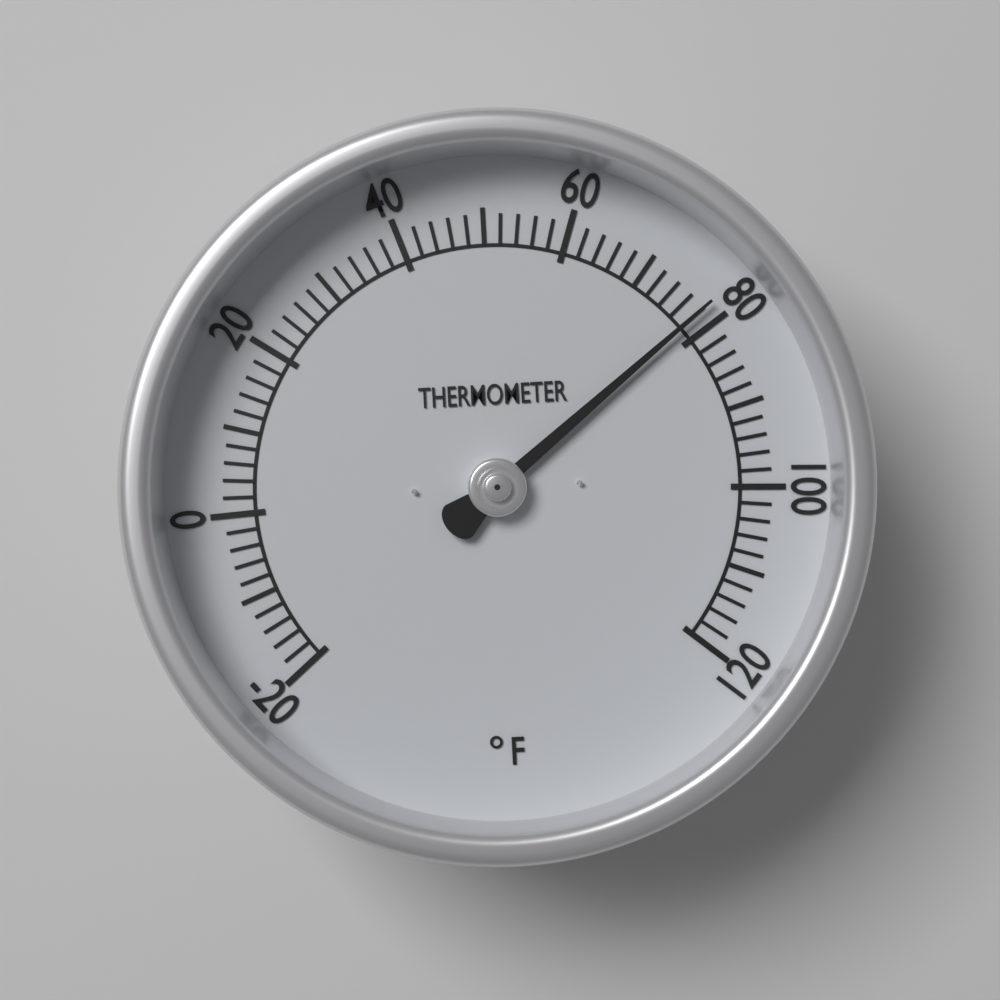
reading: 78 °F
